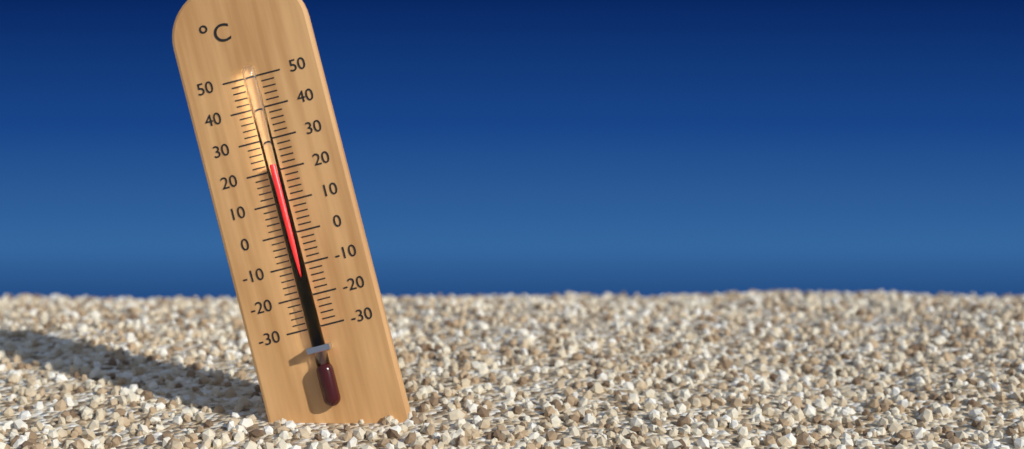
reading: 22 °C
